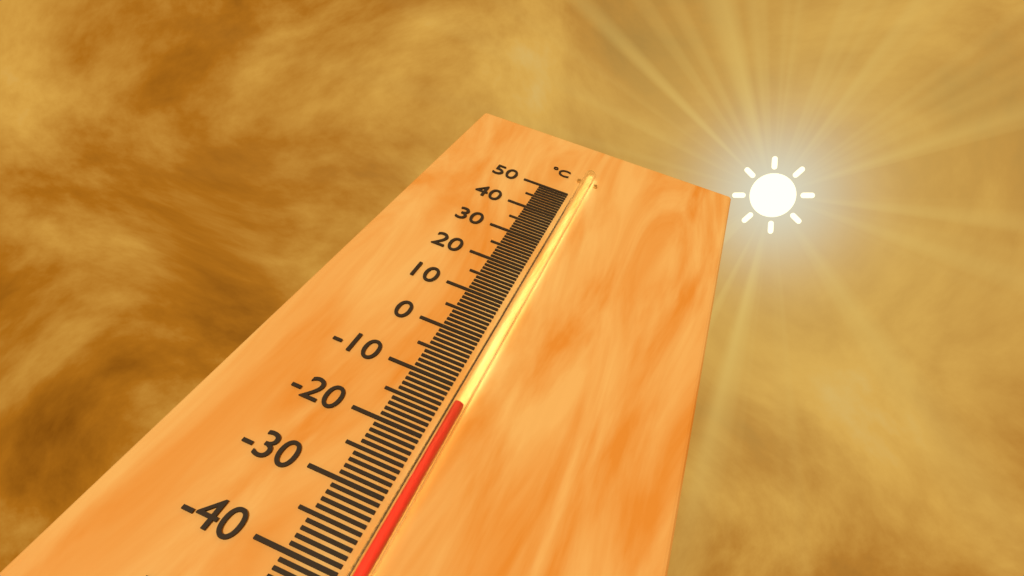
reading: -14 °C
